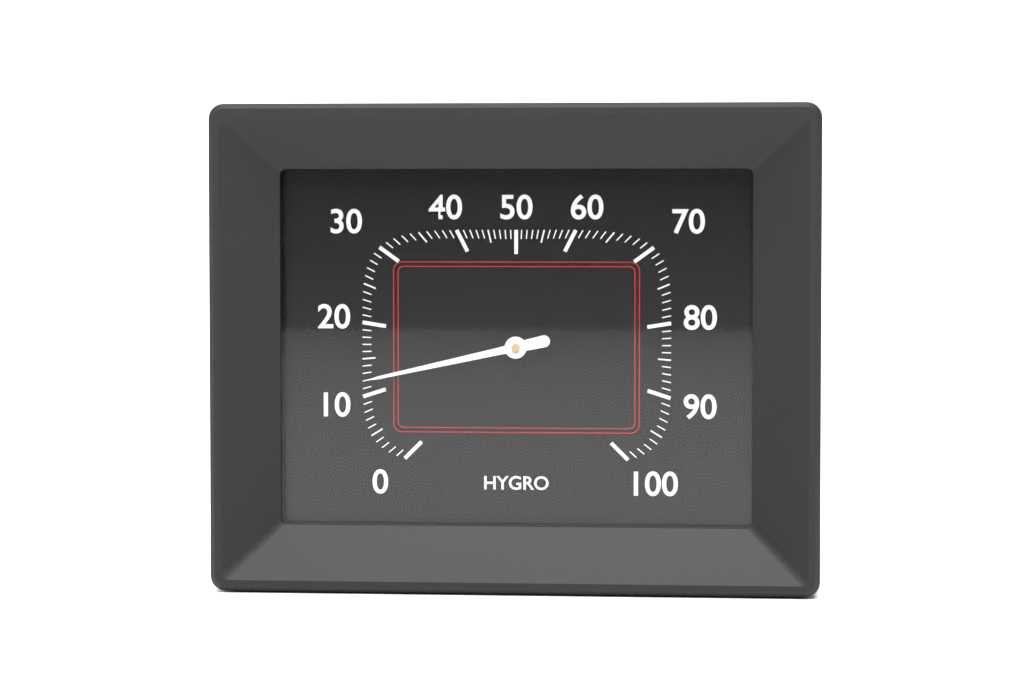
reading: 12 %
